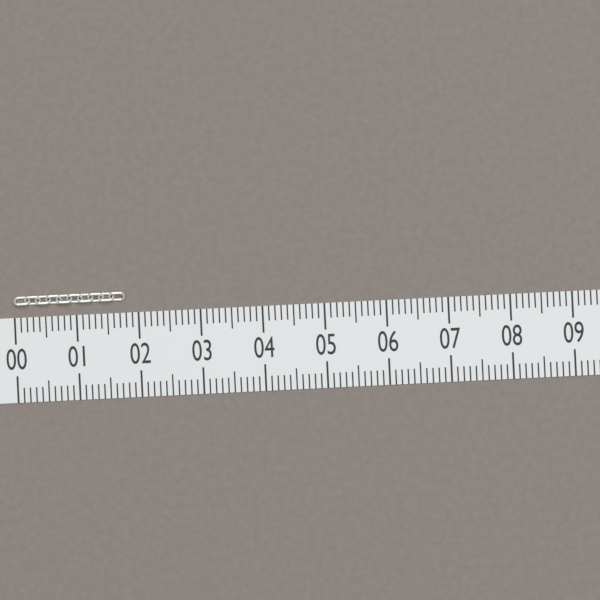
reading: 1.8 (no unit)
